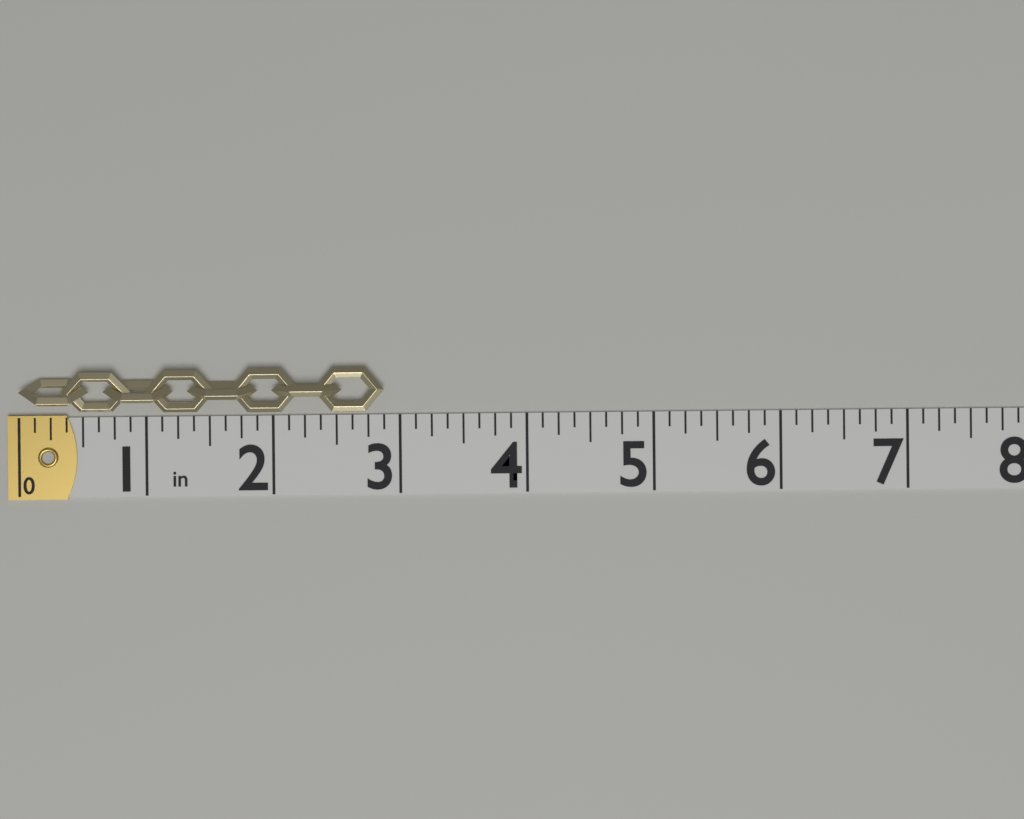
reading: 2.875 in
